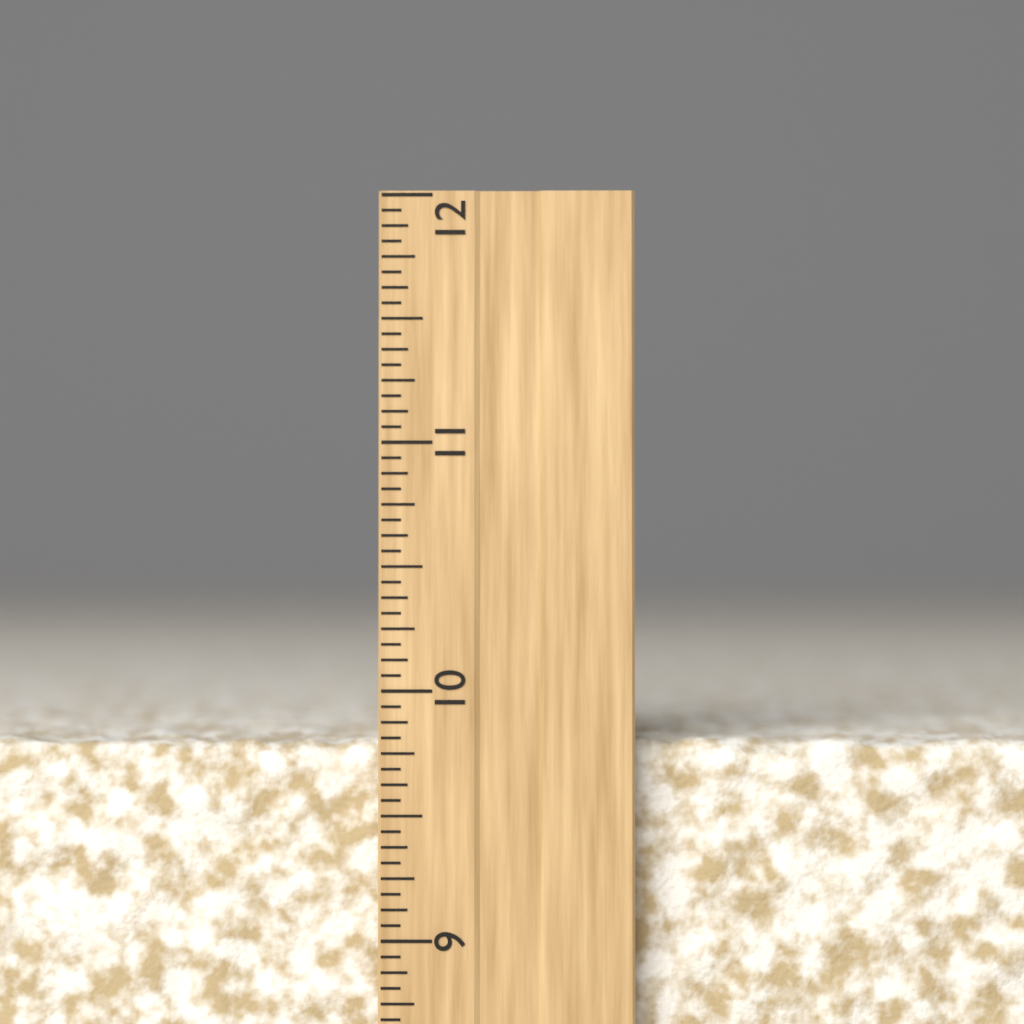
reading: 9.8125 inch
